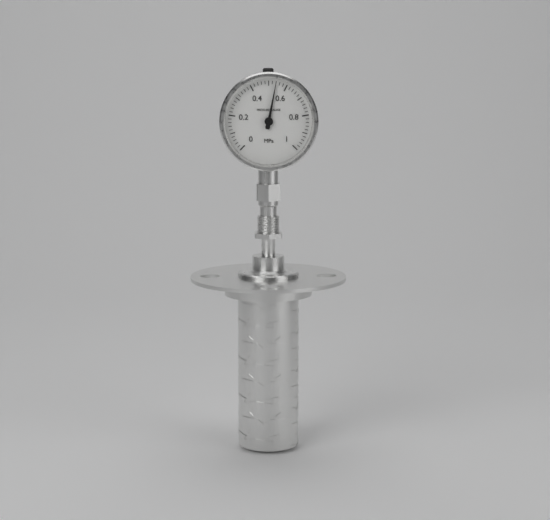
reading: 0.54 MPa
